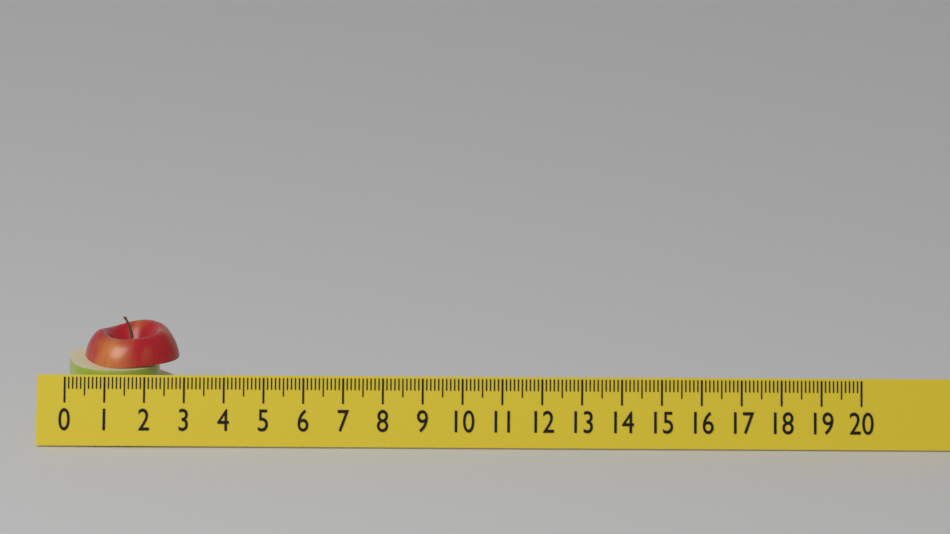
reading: 2.8 (no unit)
